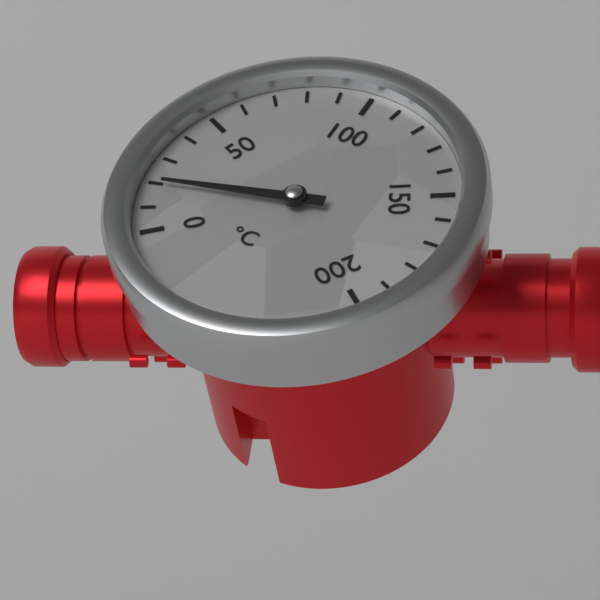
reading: 20 °C
